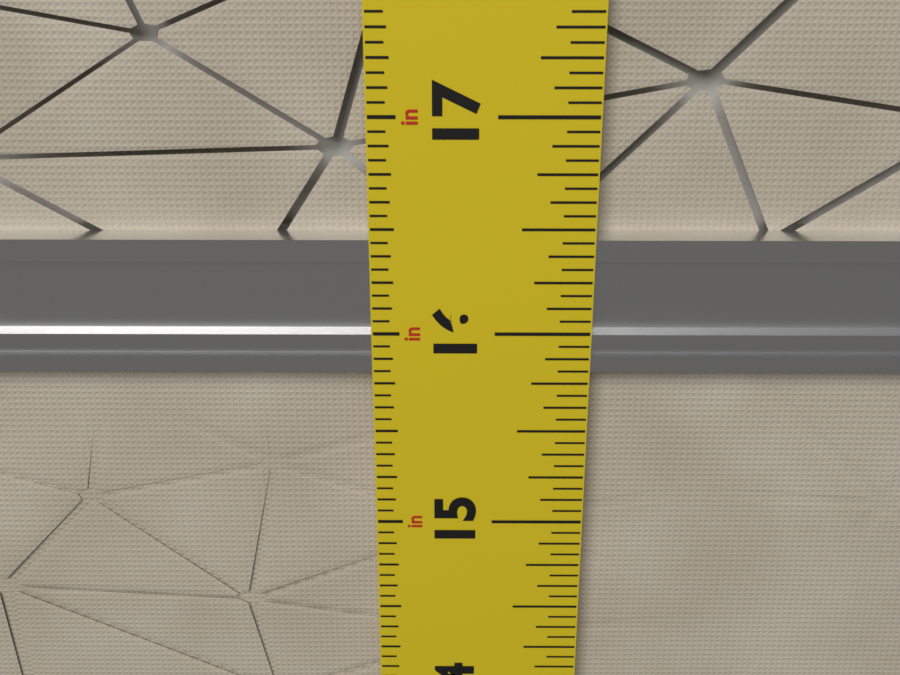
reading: 16.4375 in
